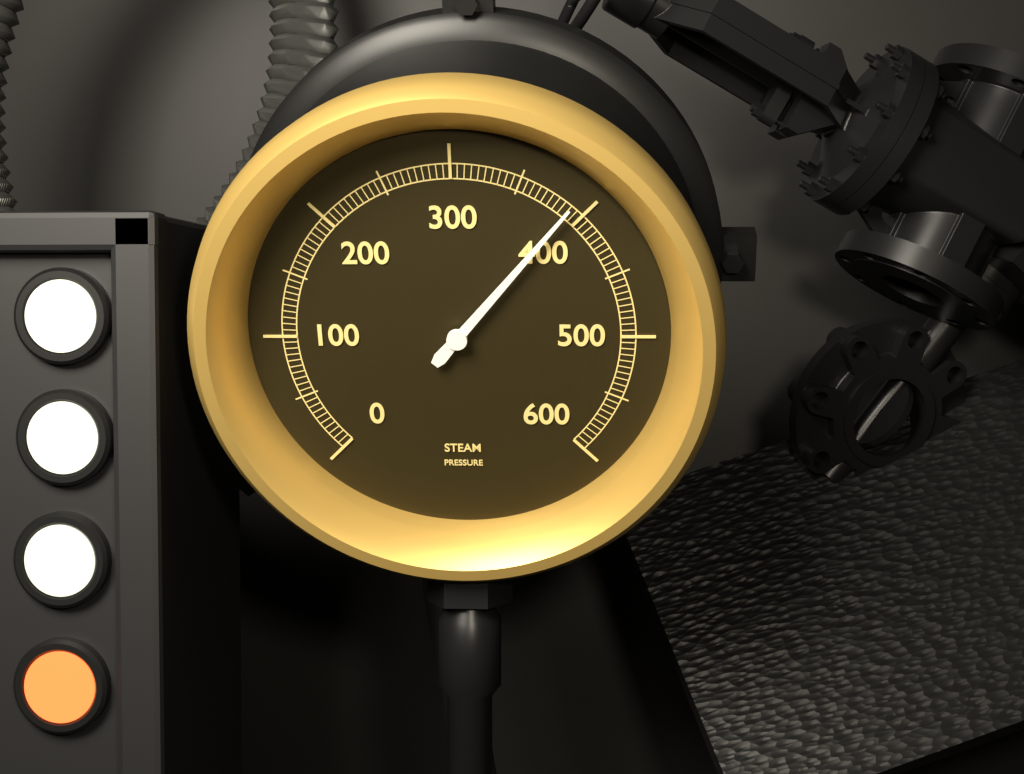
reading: 390 (no unit)
